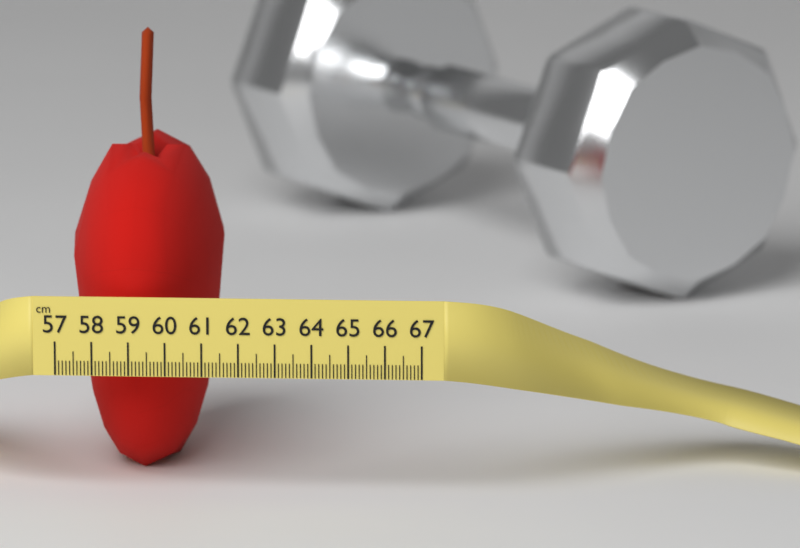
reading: 61.2 cm
